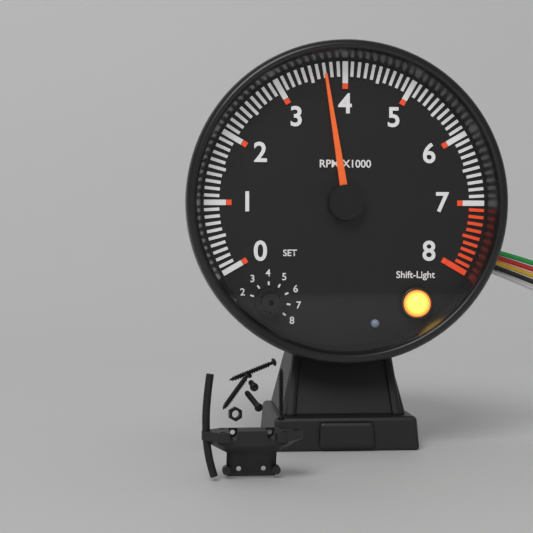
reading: 3700 RPM
